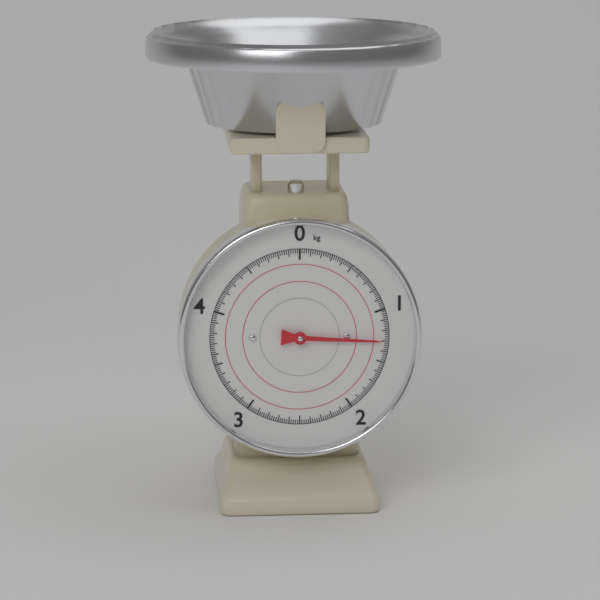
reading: 1.30 kg
